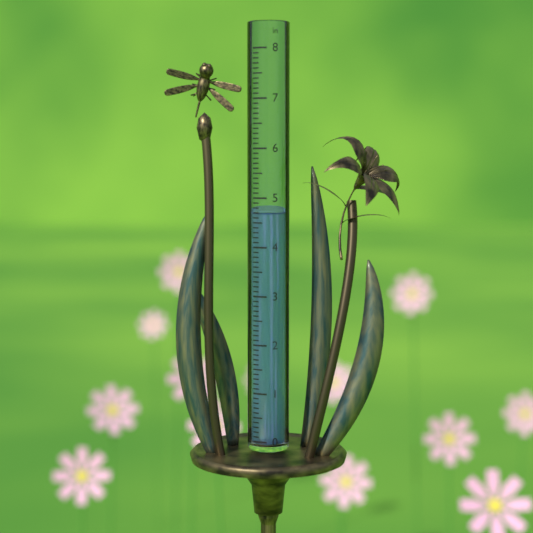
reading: 4.7 in
